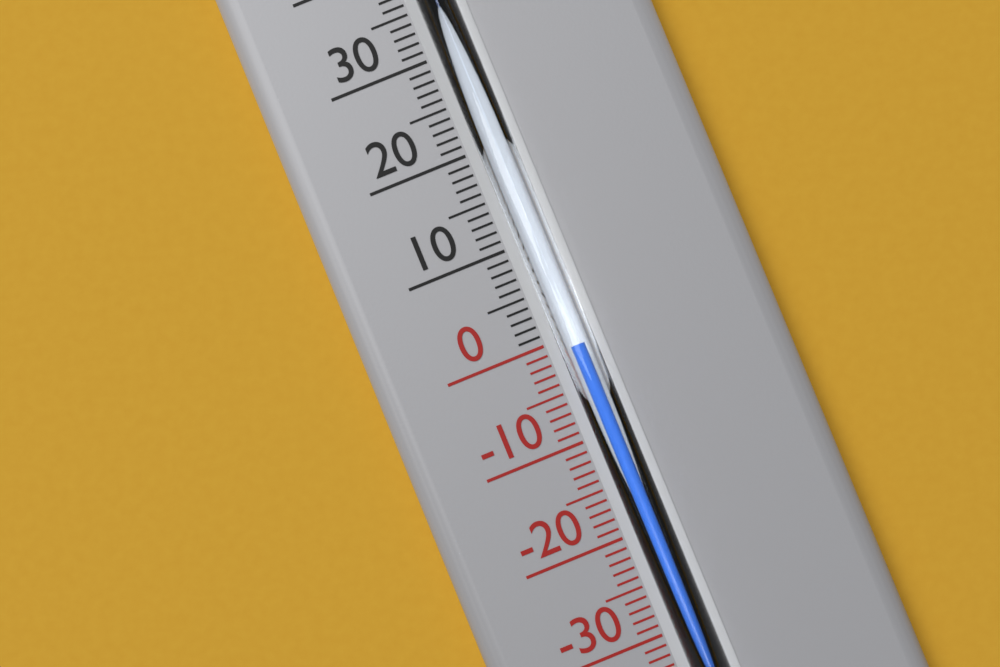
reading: -1 °C
